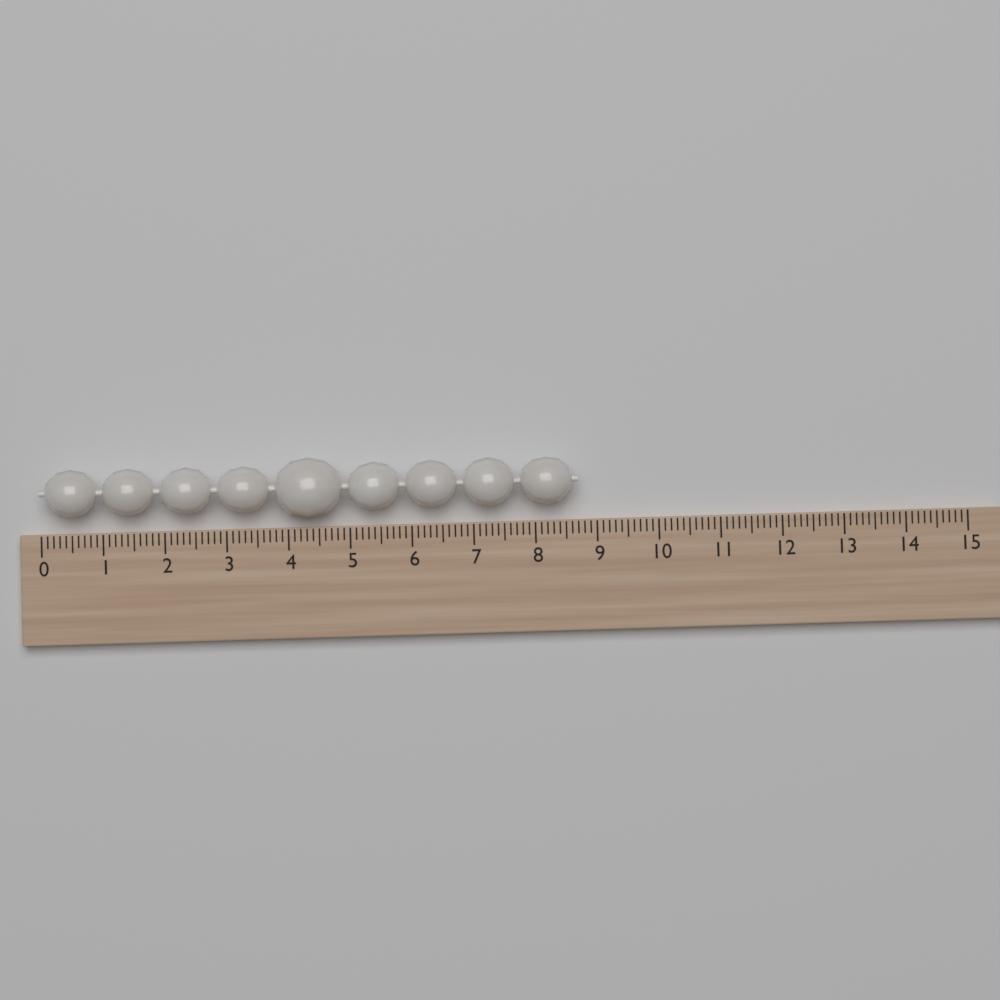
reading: 8.7 (no unit)
